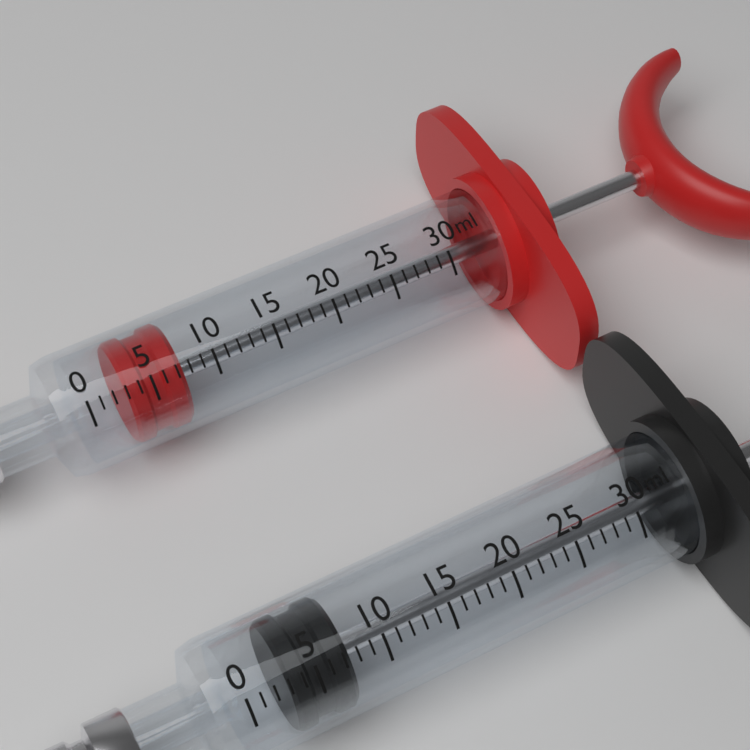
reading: 3 ml
